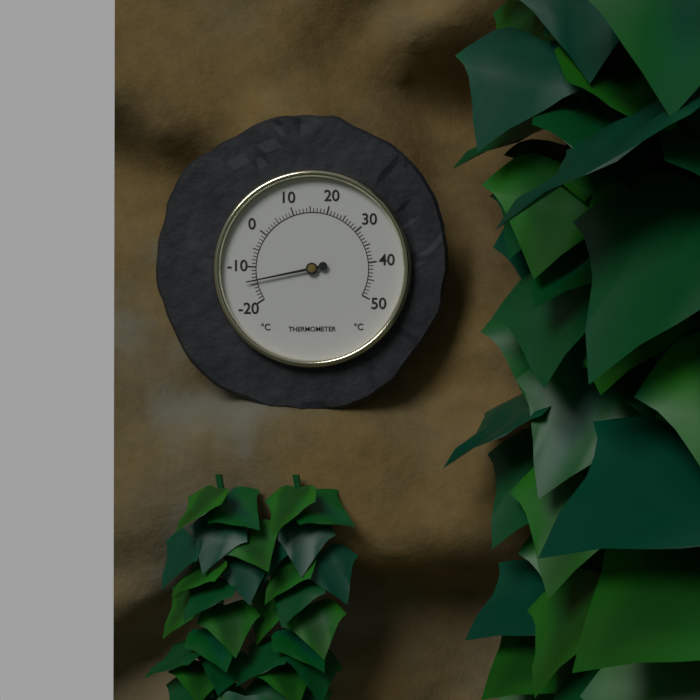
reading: -14 °C
